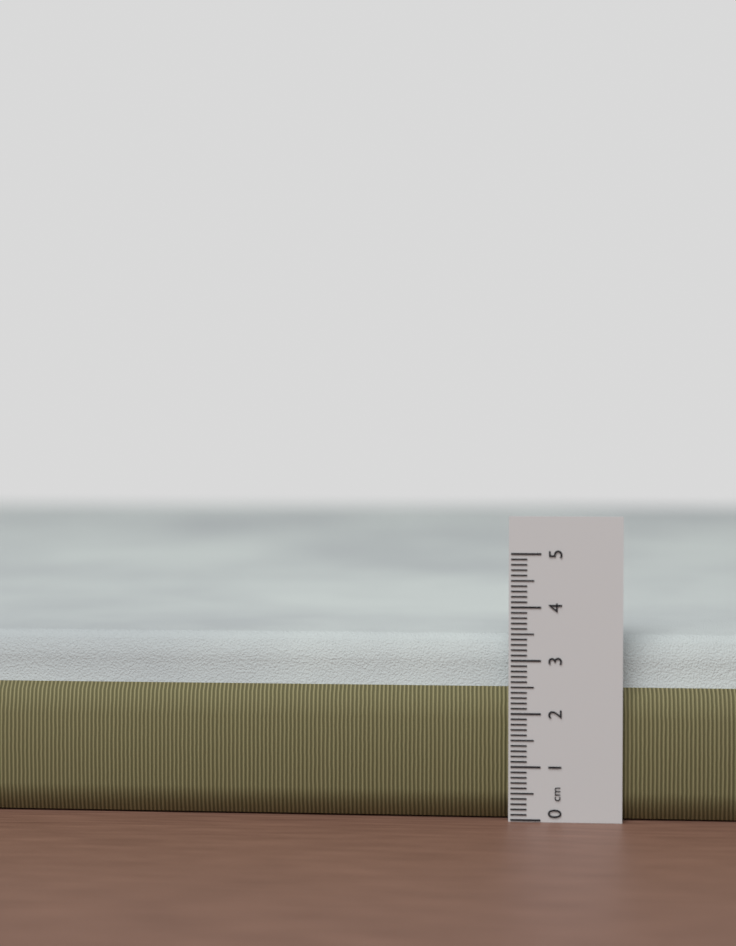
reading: 3.4 cm
